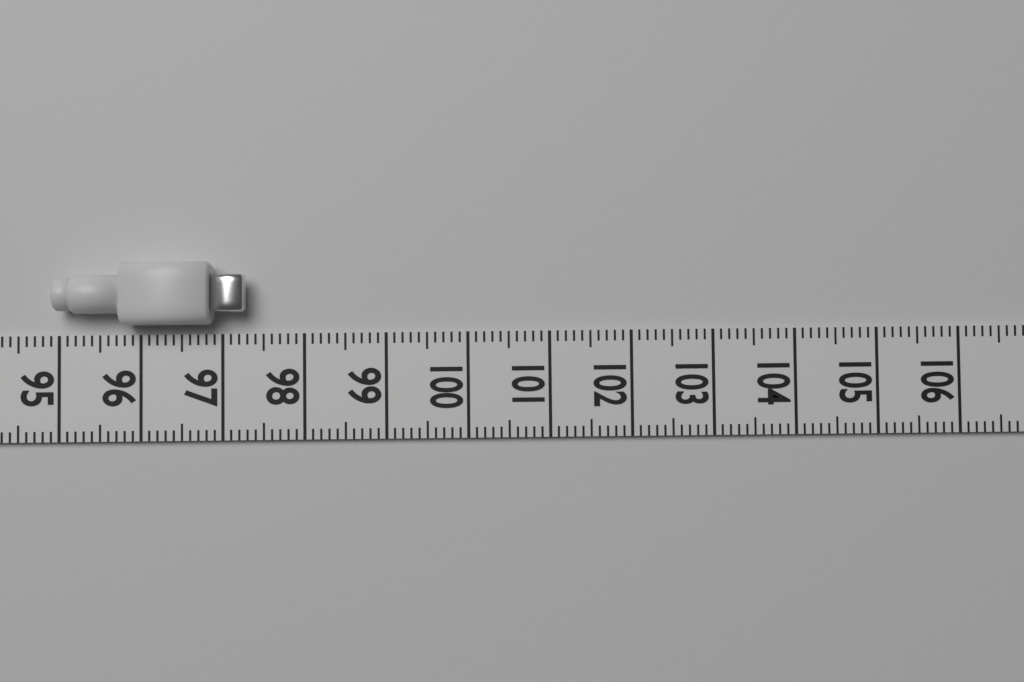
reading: 97.3 (no unit)
